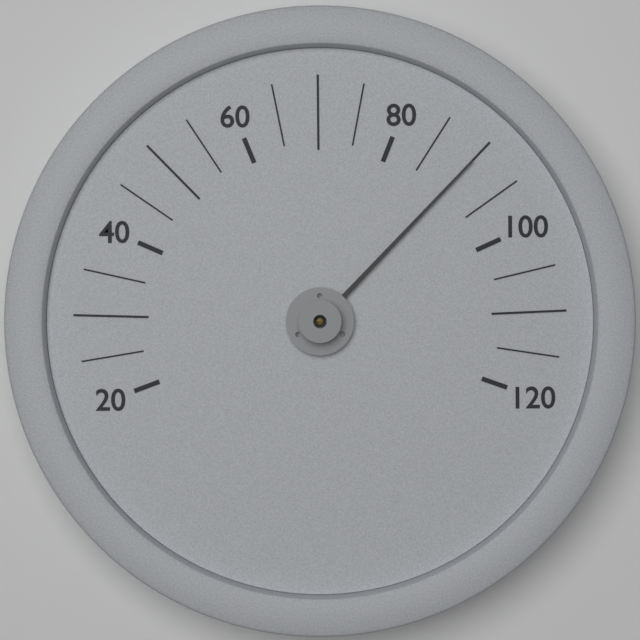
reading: 90 (no unit)
